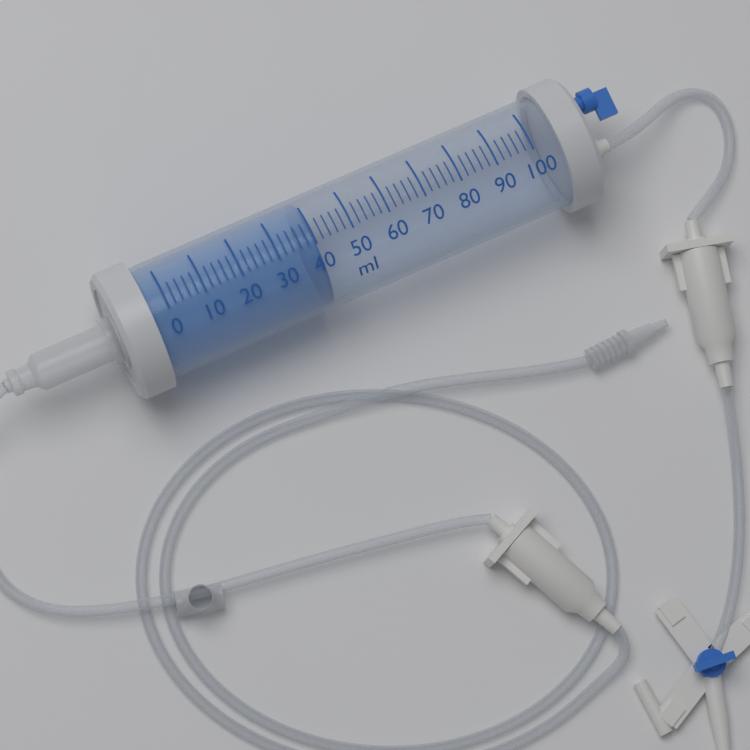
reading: 40 ml
